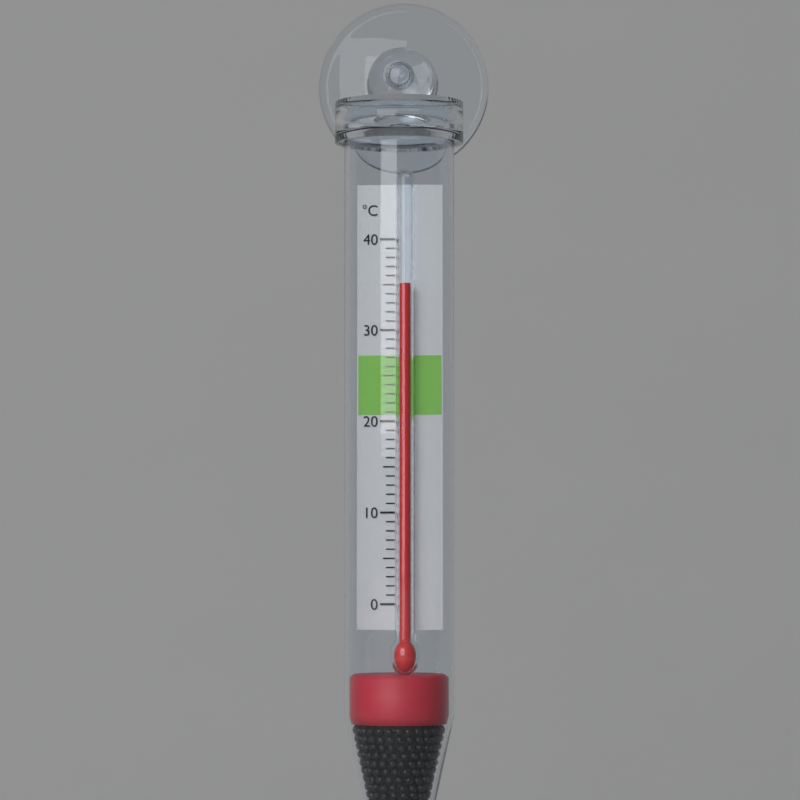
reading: 35 °C
